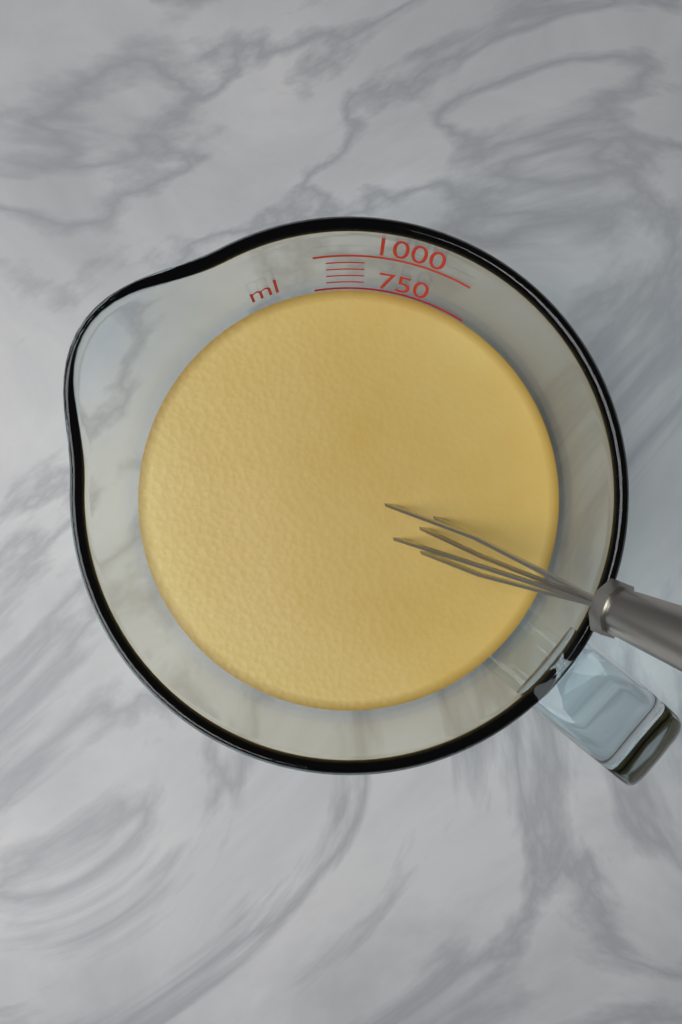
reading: 750 ml
